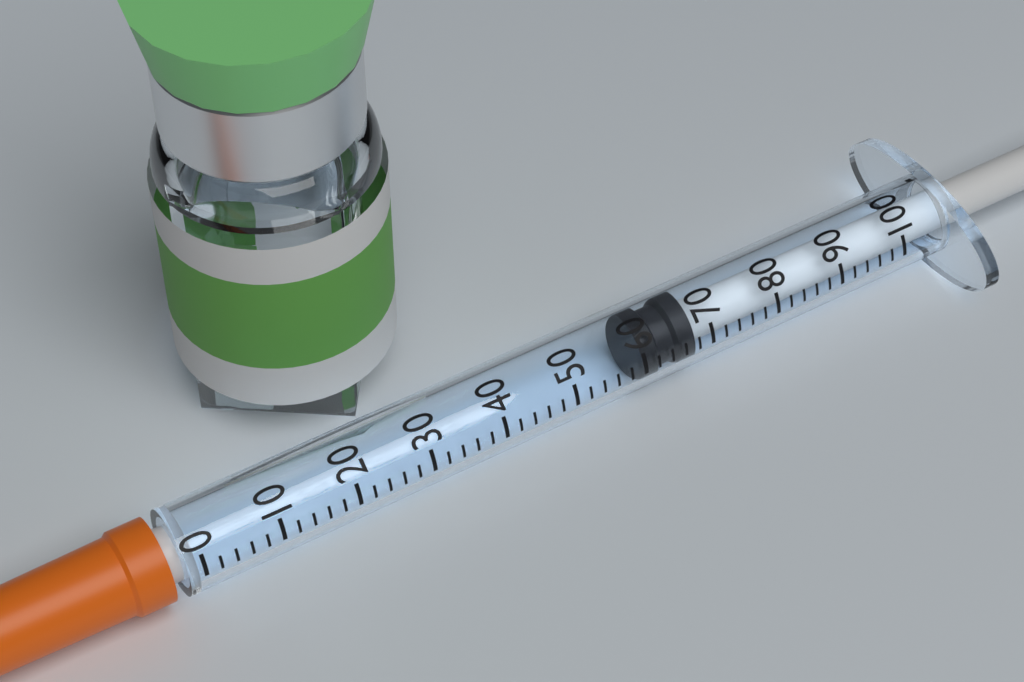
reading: 60 (no unit)
